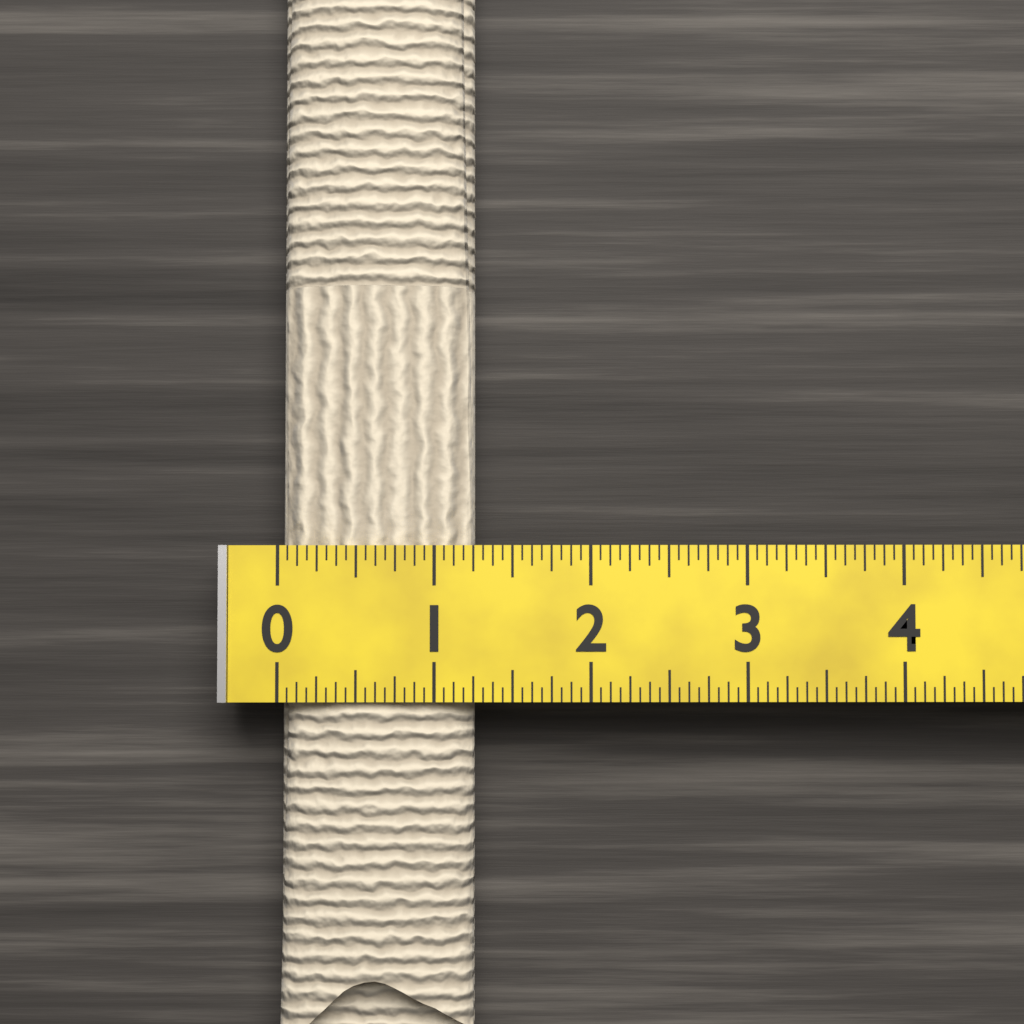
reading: 1.2500 (no unit)
